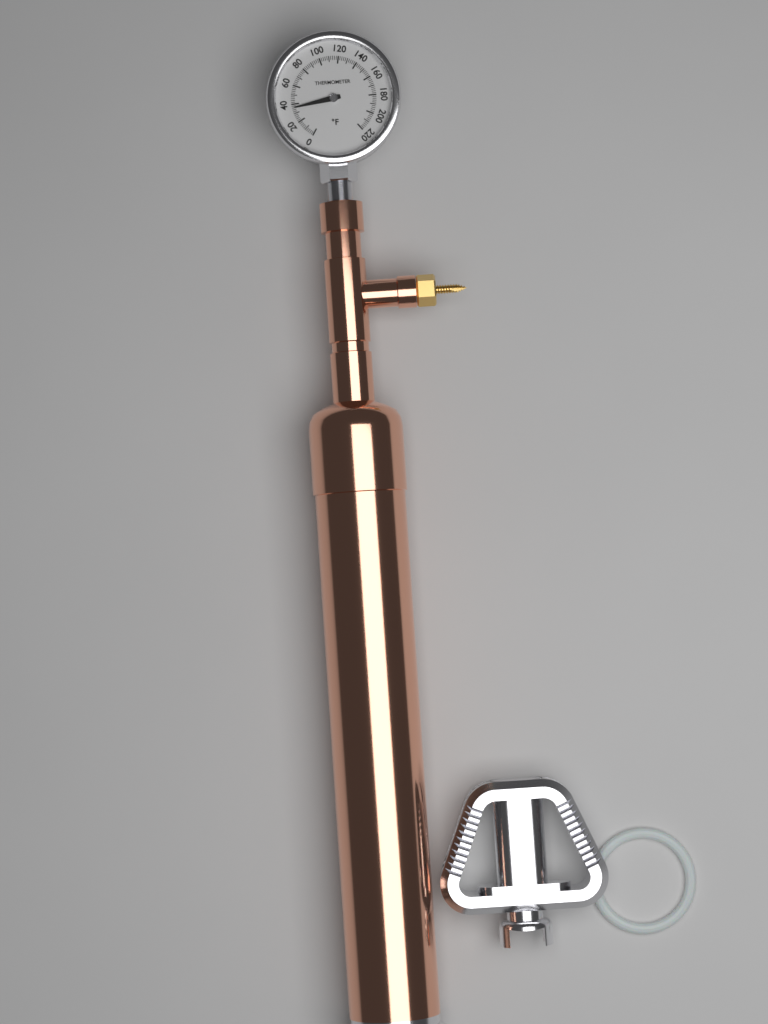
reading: 36 °F
